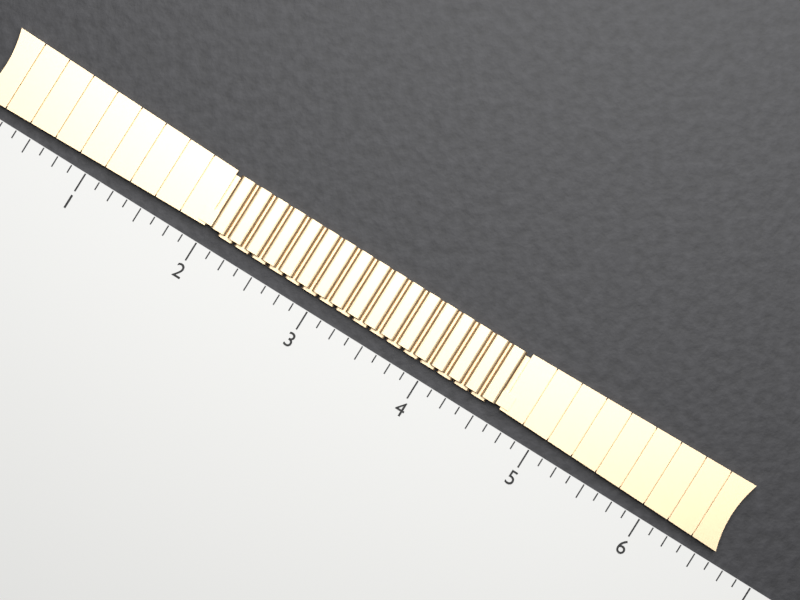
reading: 6.625 (no unit)
